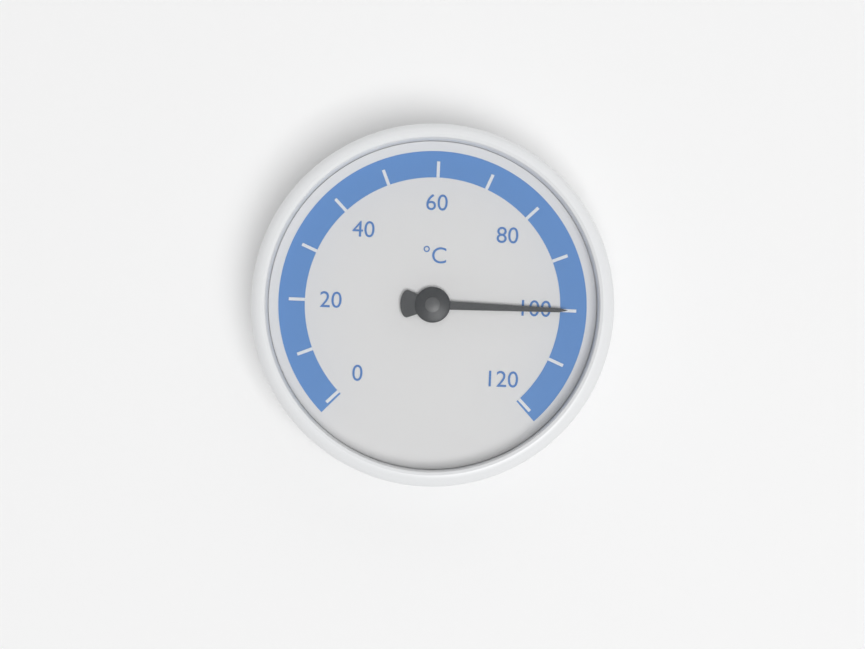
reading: 100 °C
